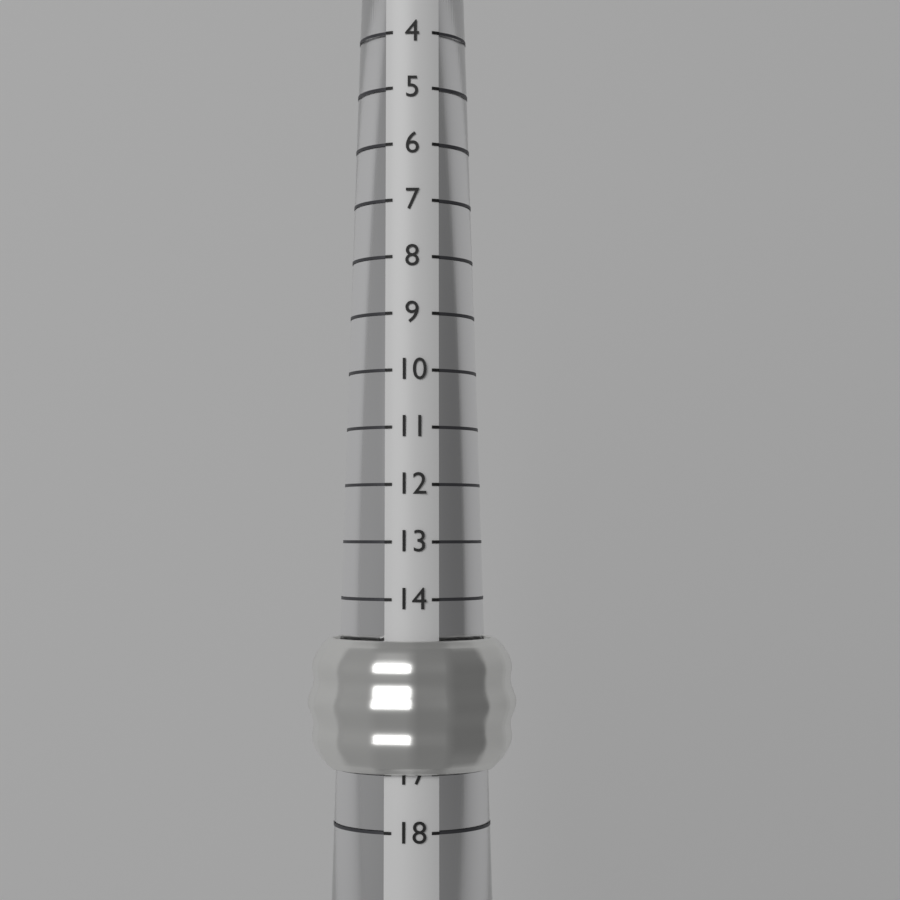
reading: 17 (no unit)
